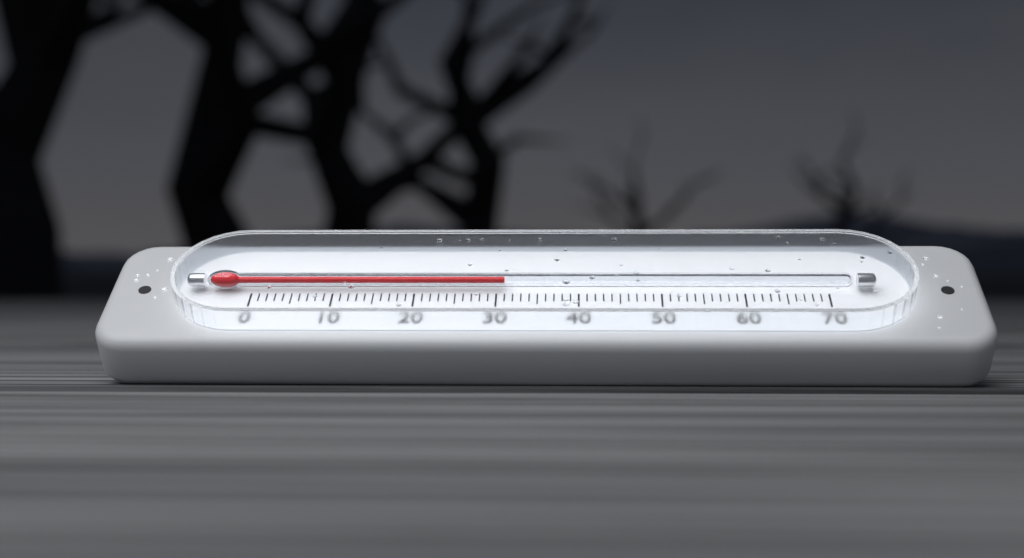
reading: 31 (no unit)
